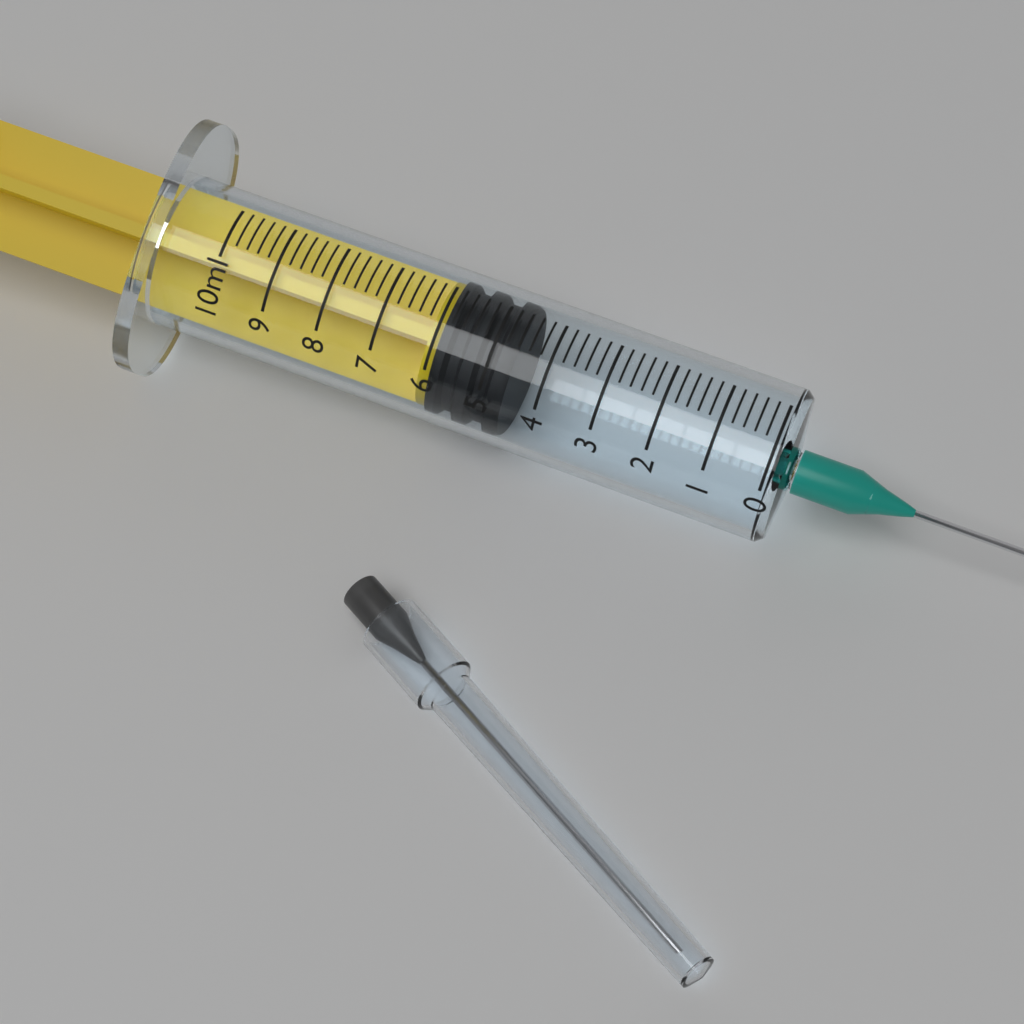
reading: 4.6 ml
